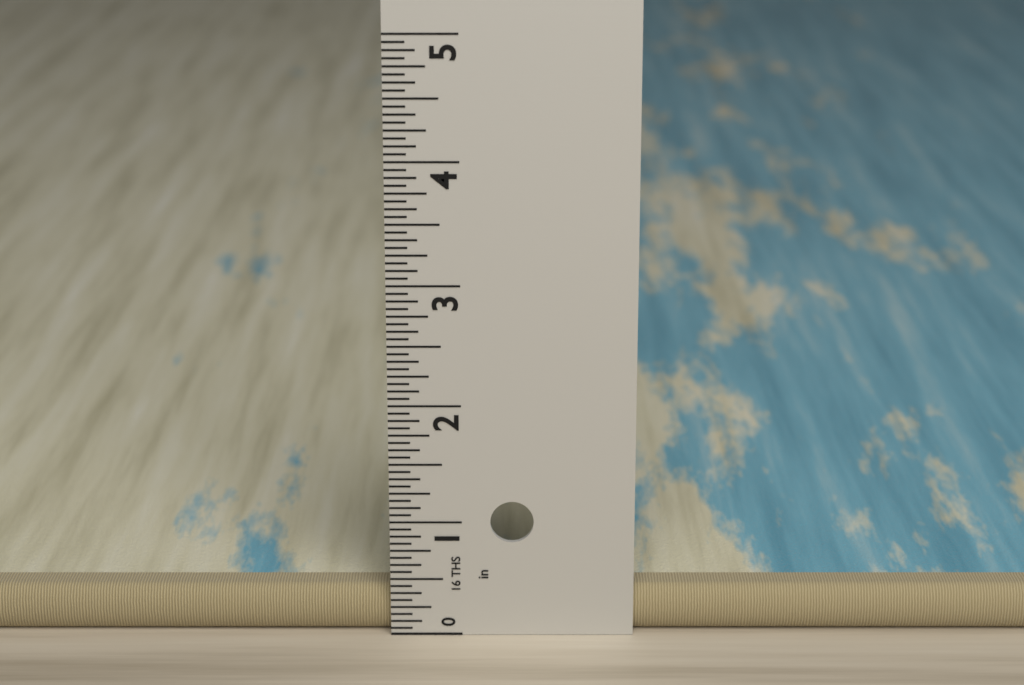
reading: 0.4000 in
